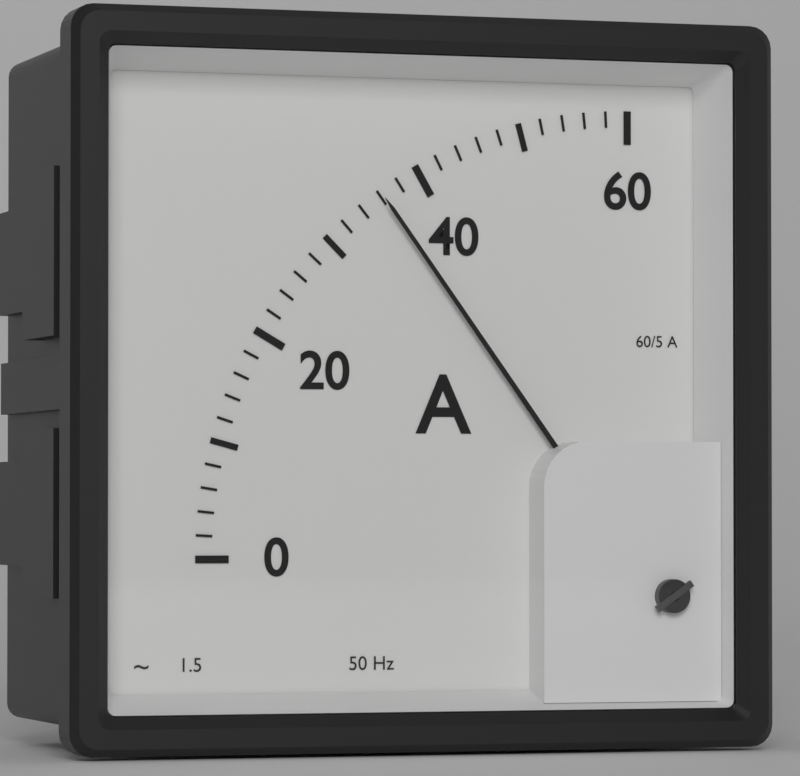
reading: 36 A
